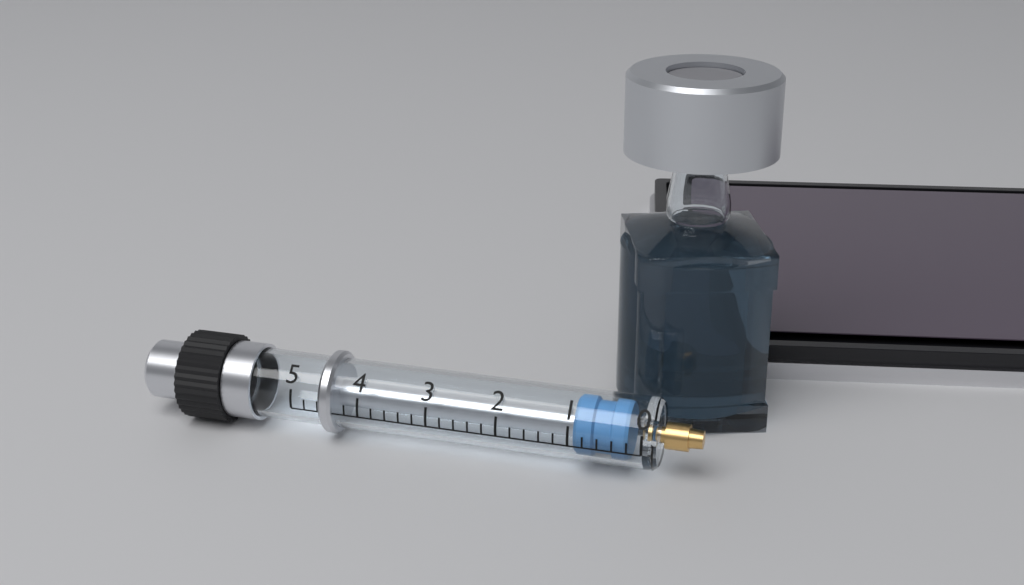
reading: 0.2 (no unit)
